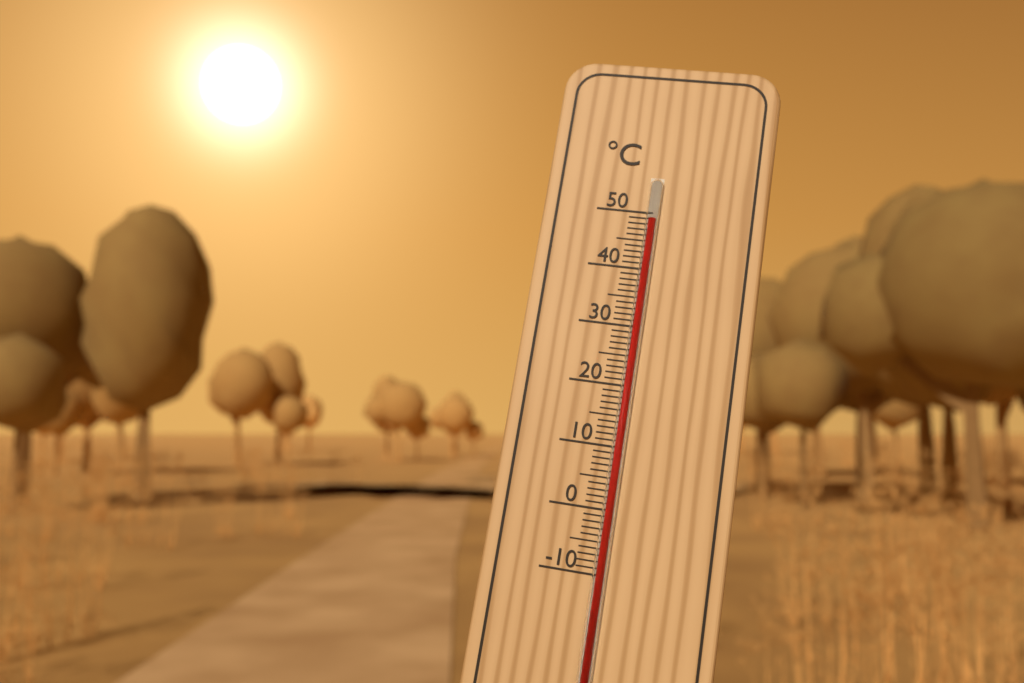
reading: 49 °C
